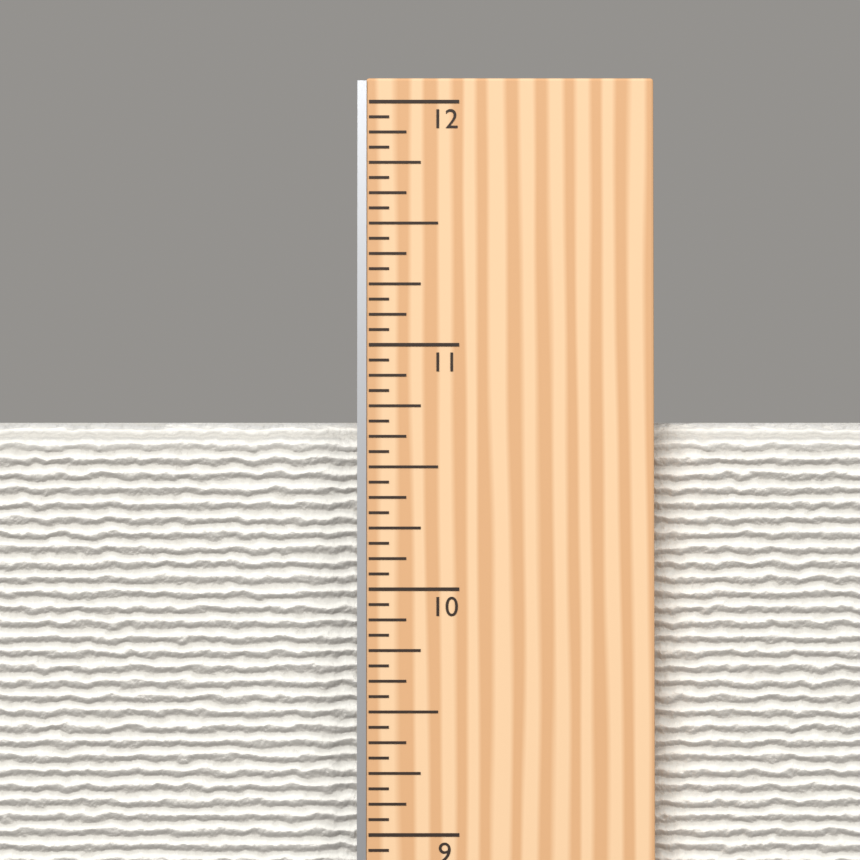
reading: 10.6875 in
